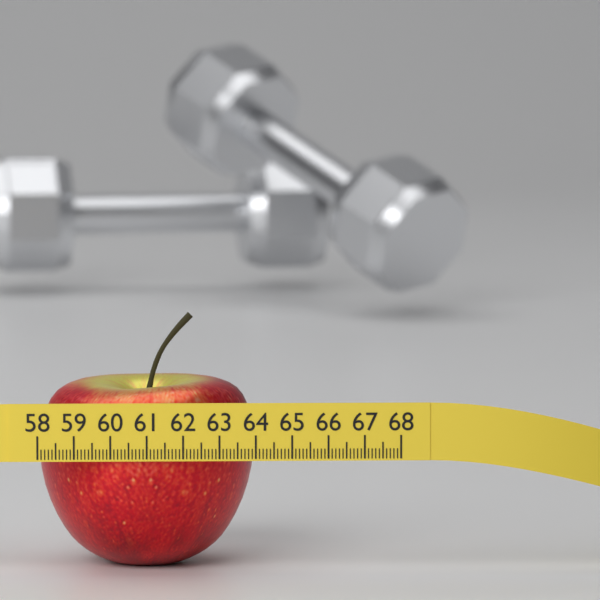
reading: 64.0 (no unit)
